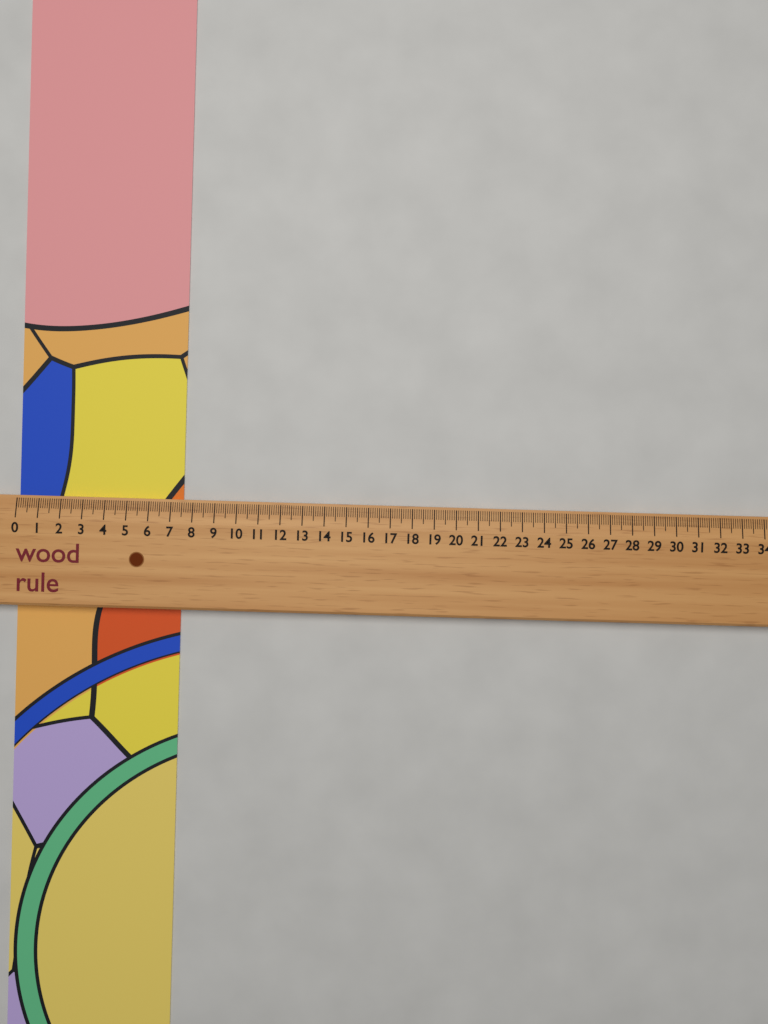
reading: 7.5 (no unit)
